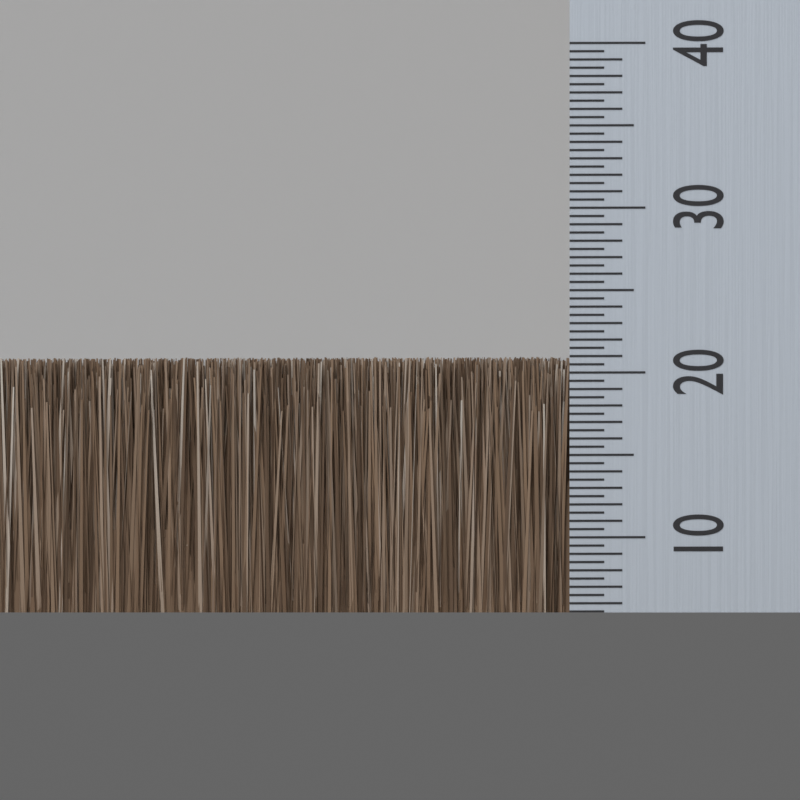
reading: 21.0 (no unit)
